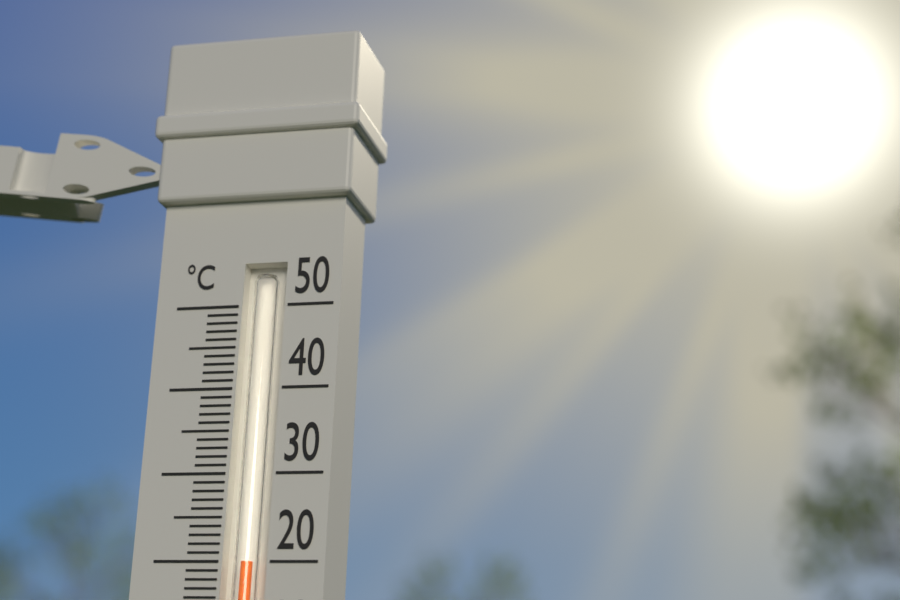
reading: 20 °C
